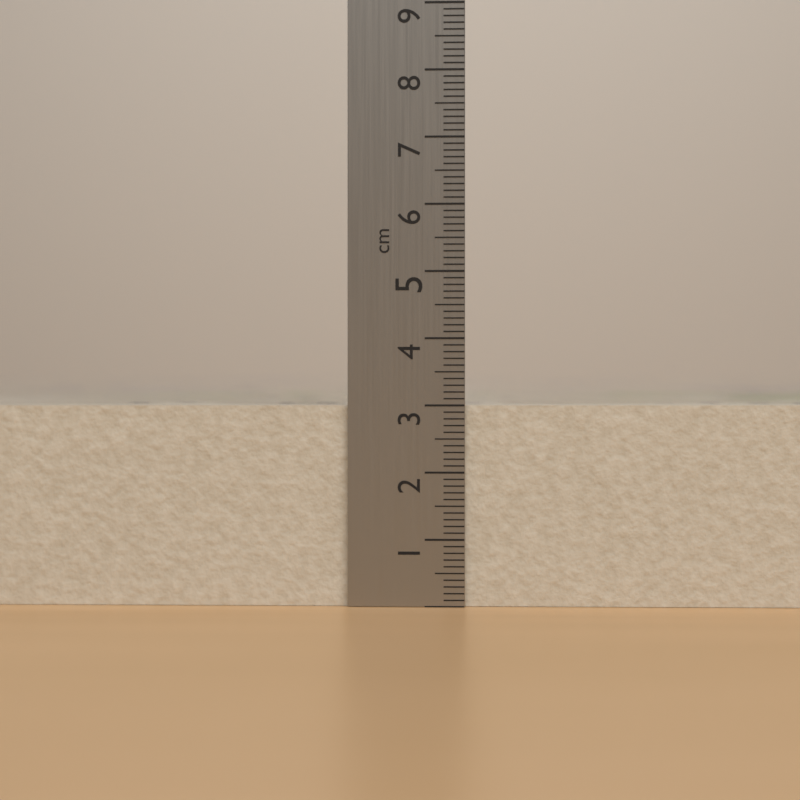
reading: 3.0 cm
